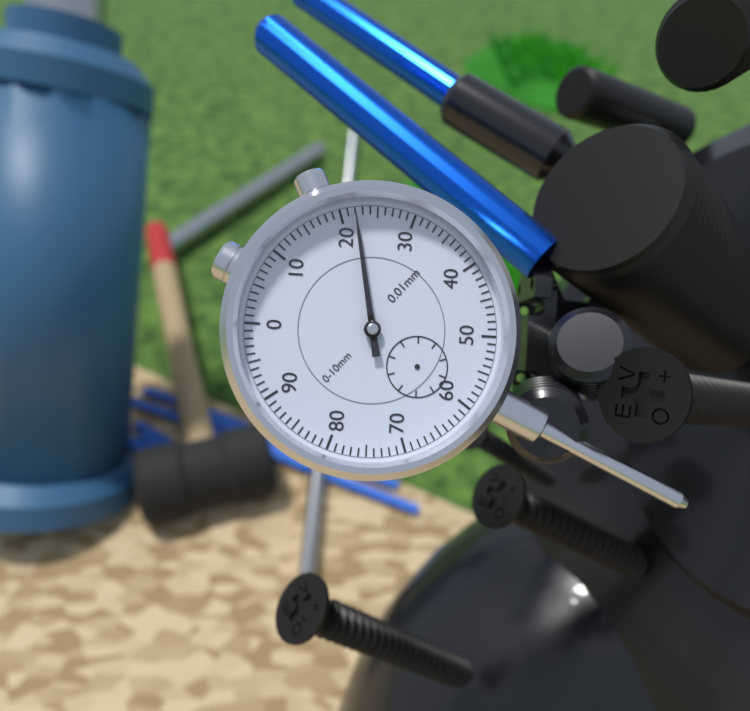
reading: 0.22 mm
